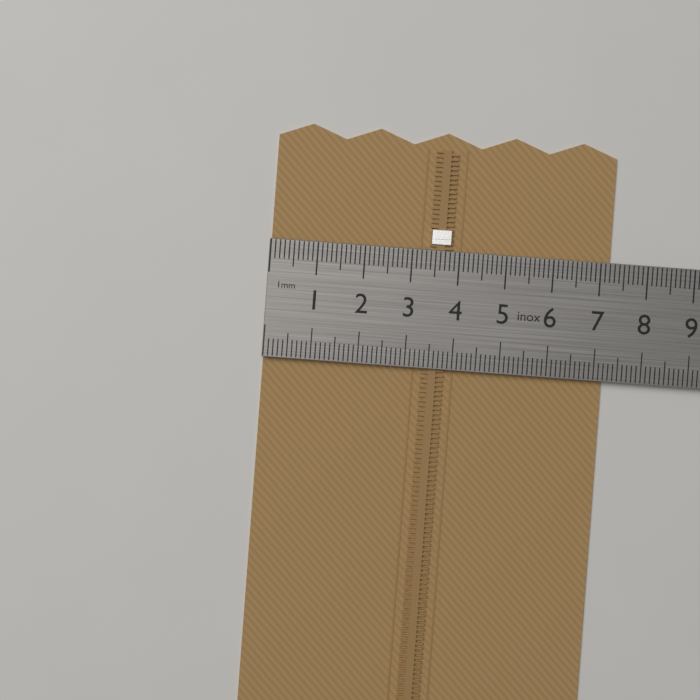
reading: 7.2 cm
